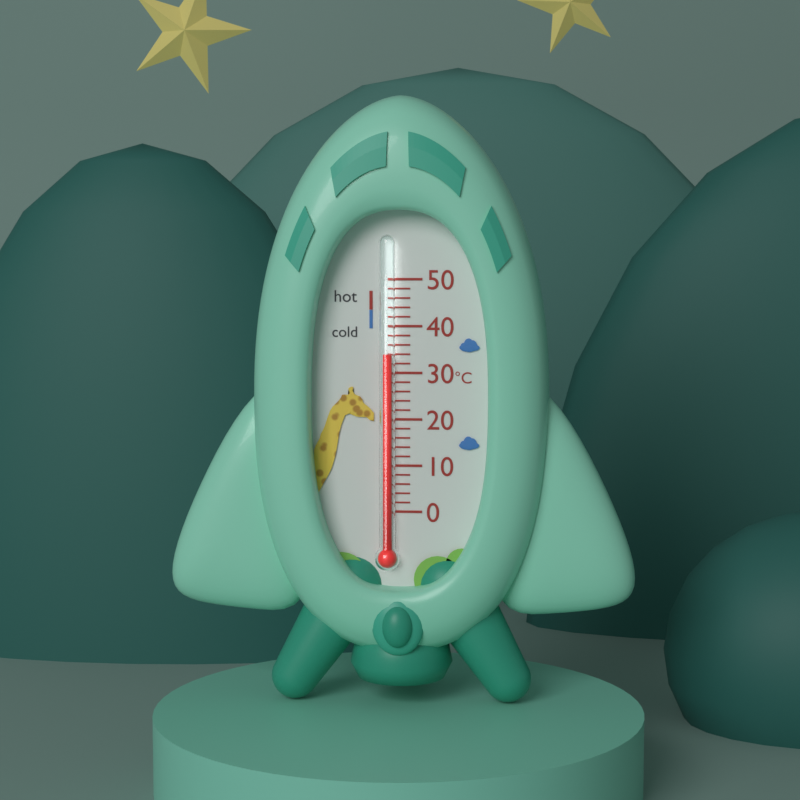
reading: 34 °C
